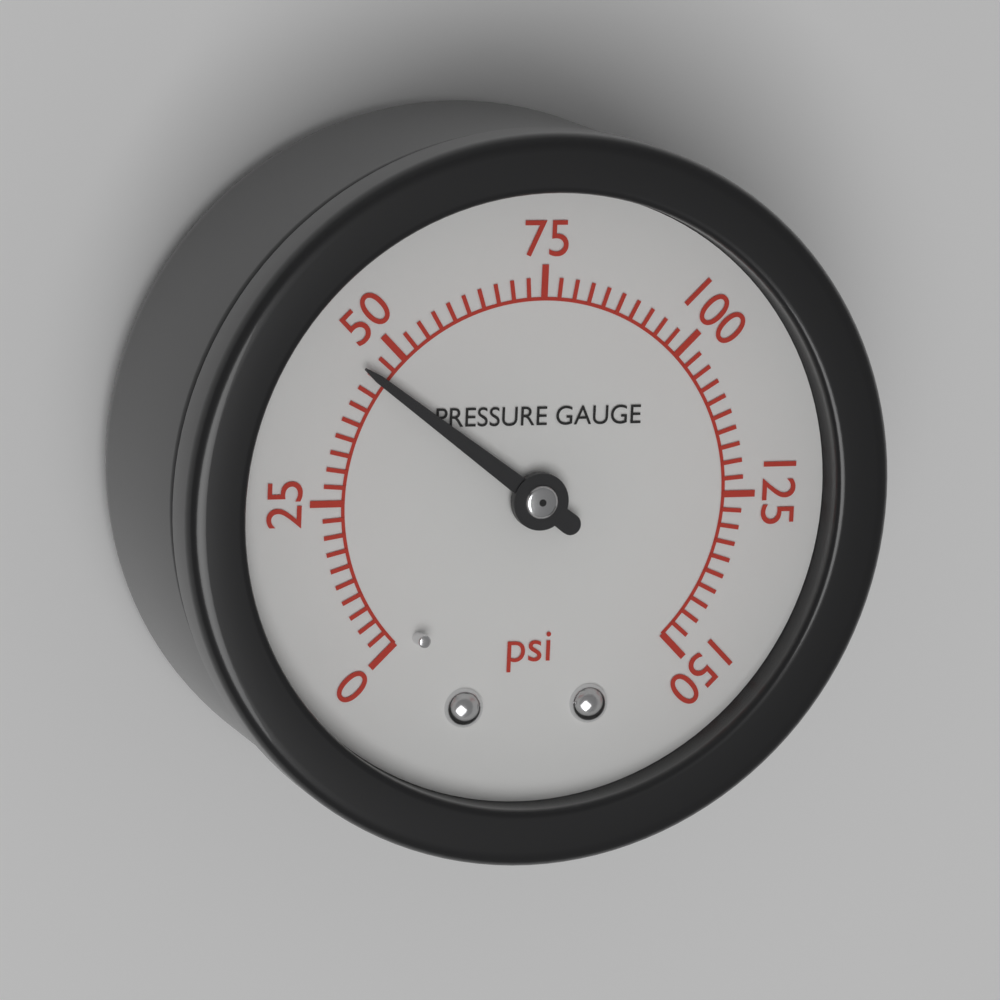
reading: 45.0 psi
